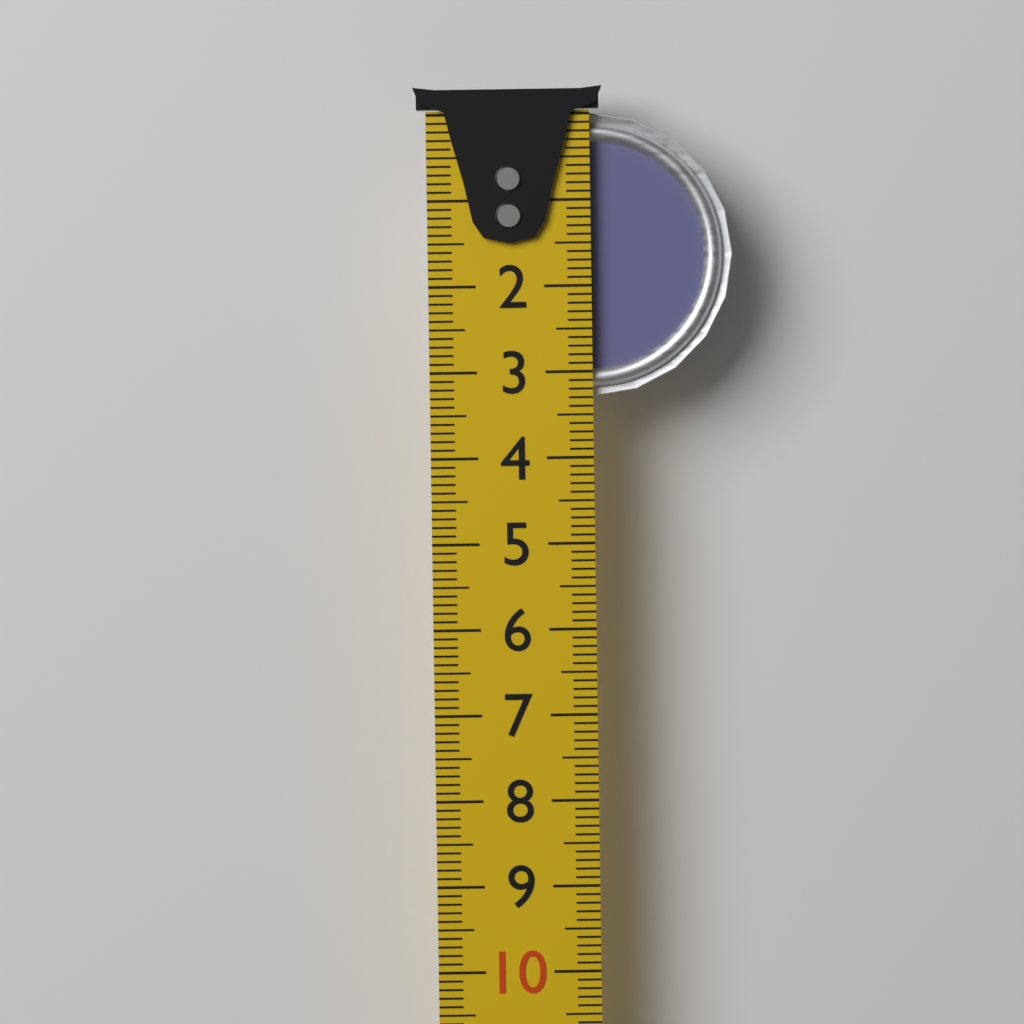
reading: 3.3 cm
